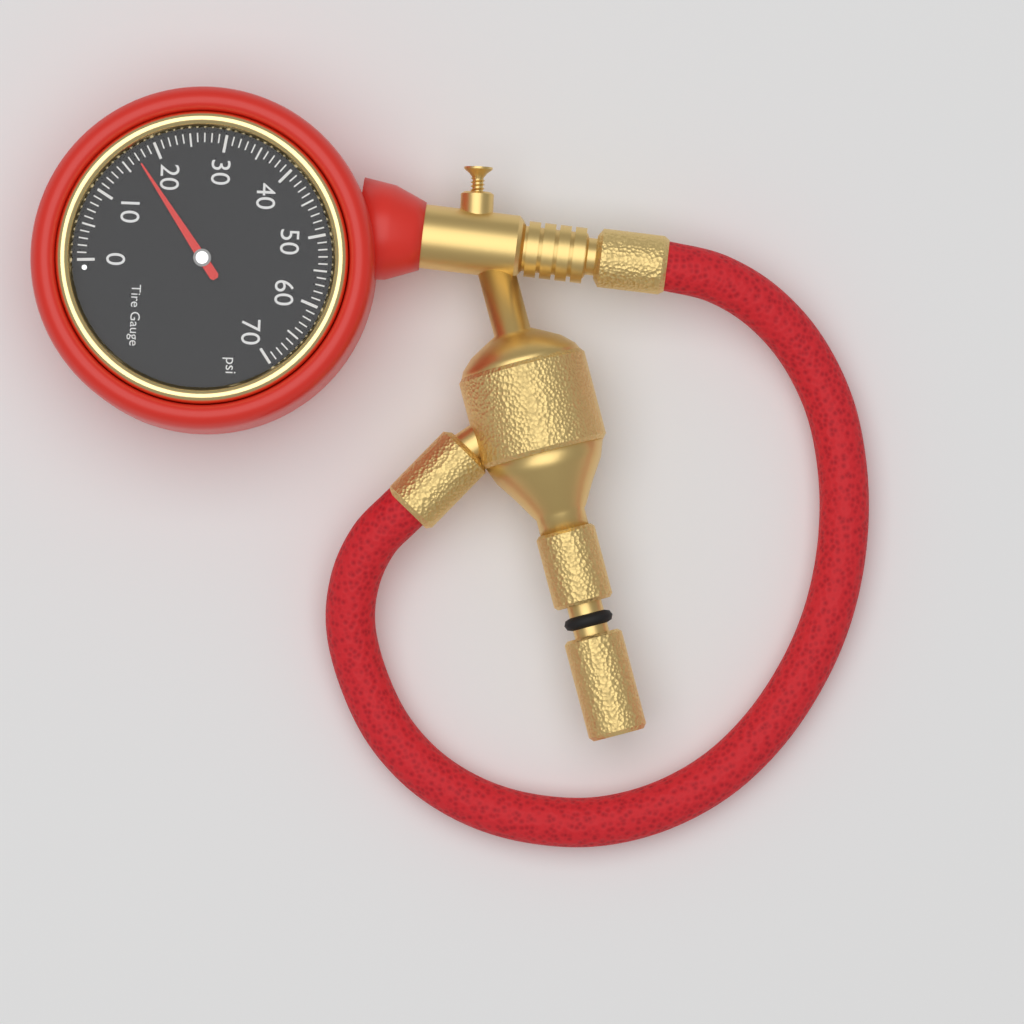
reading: 17 psi
